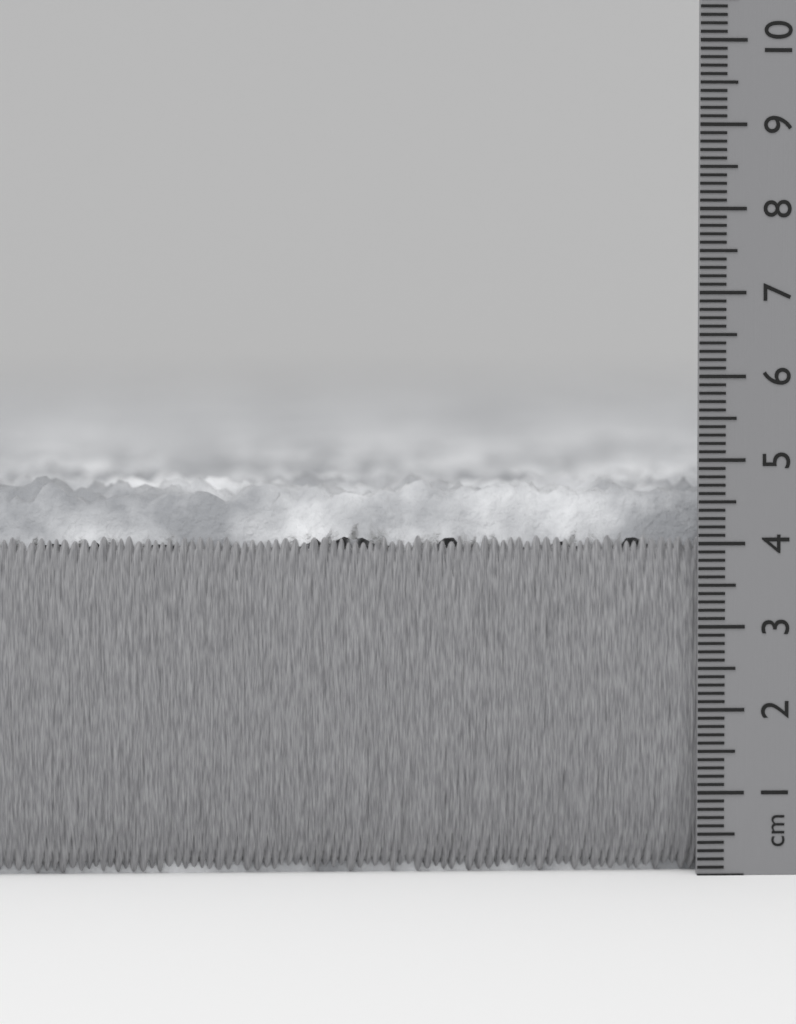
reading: 4.8 cm
